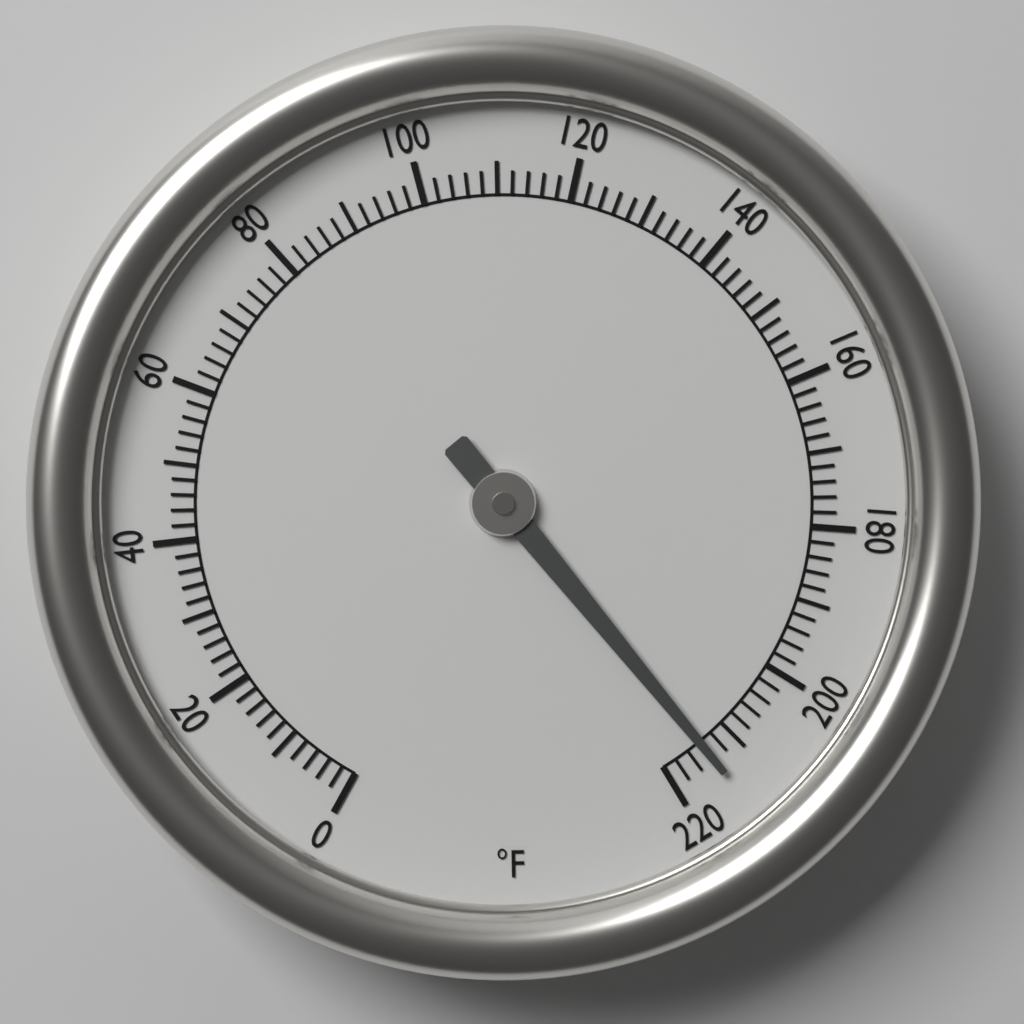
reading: 214 °F
